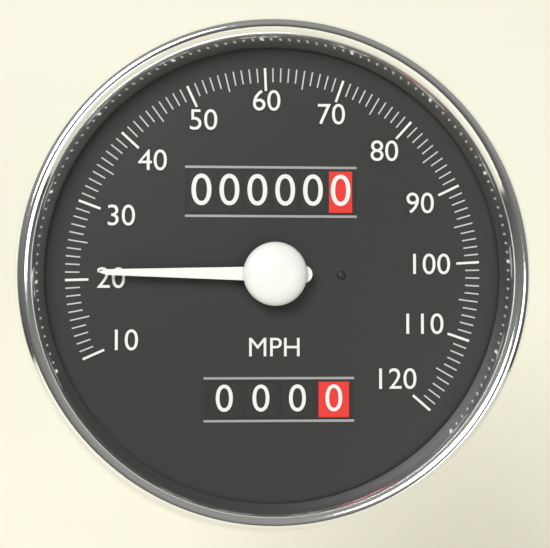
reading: 21 MPH
